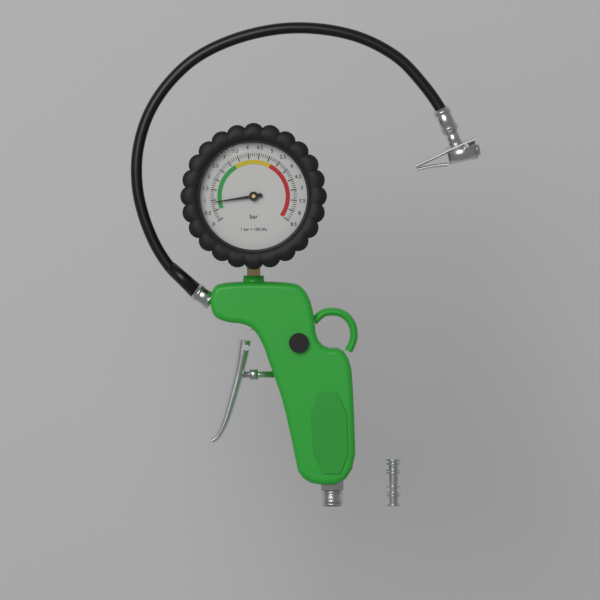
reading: 0.9 bar
